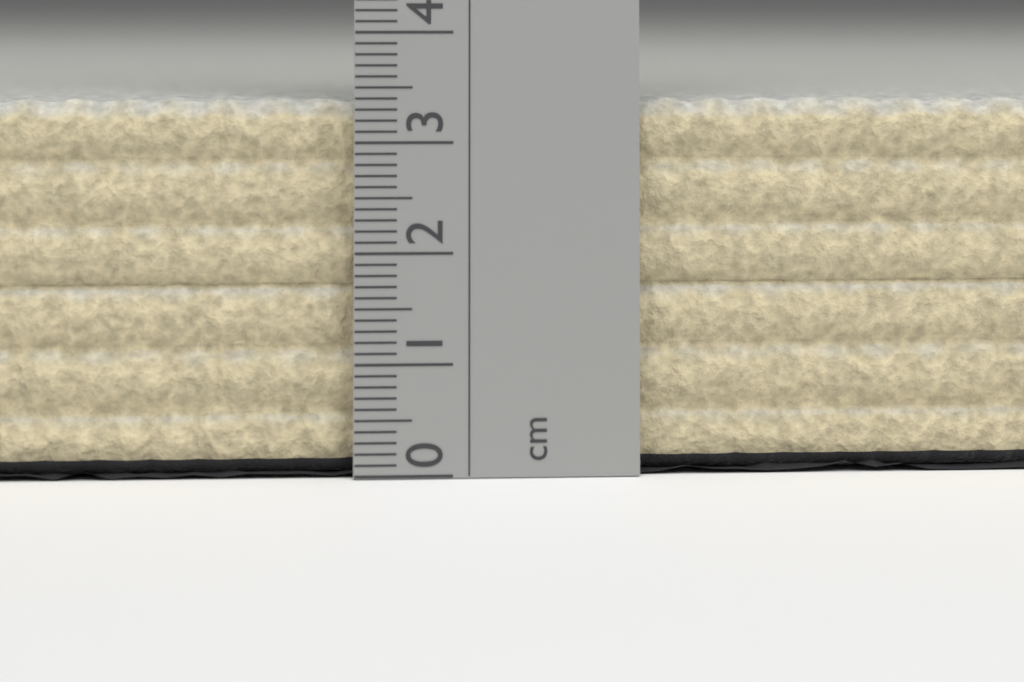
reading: 3.4 cm
